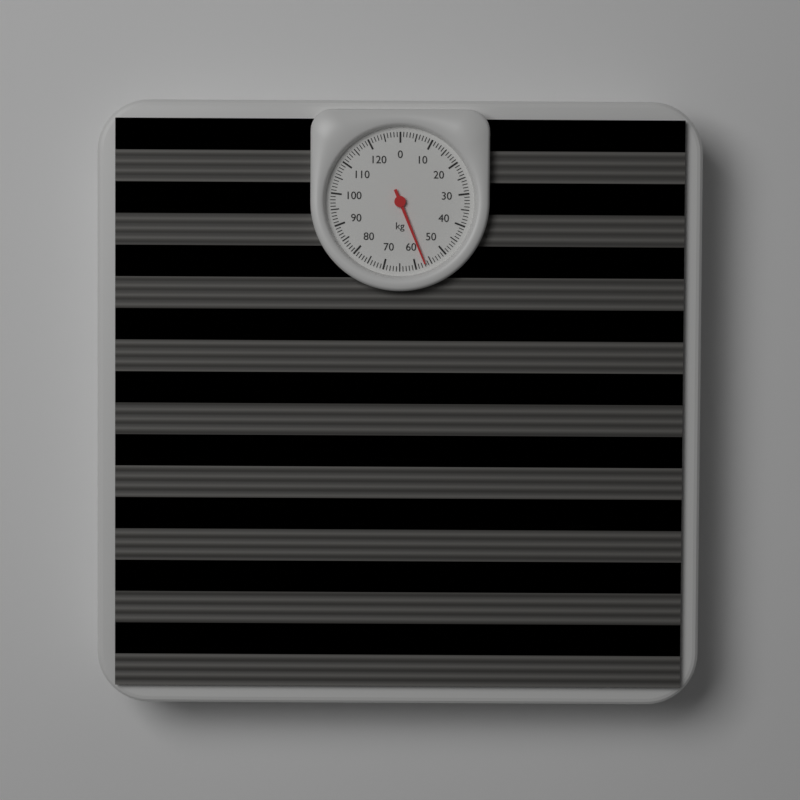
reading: 57 kg
